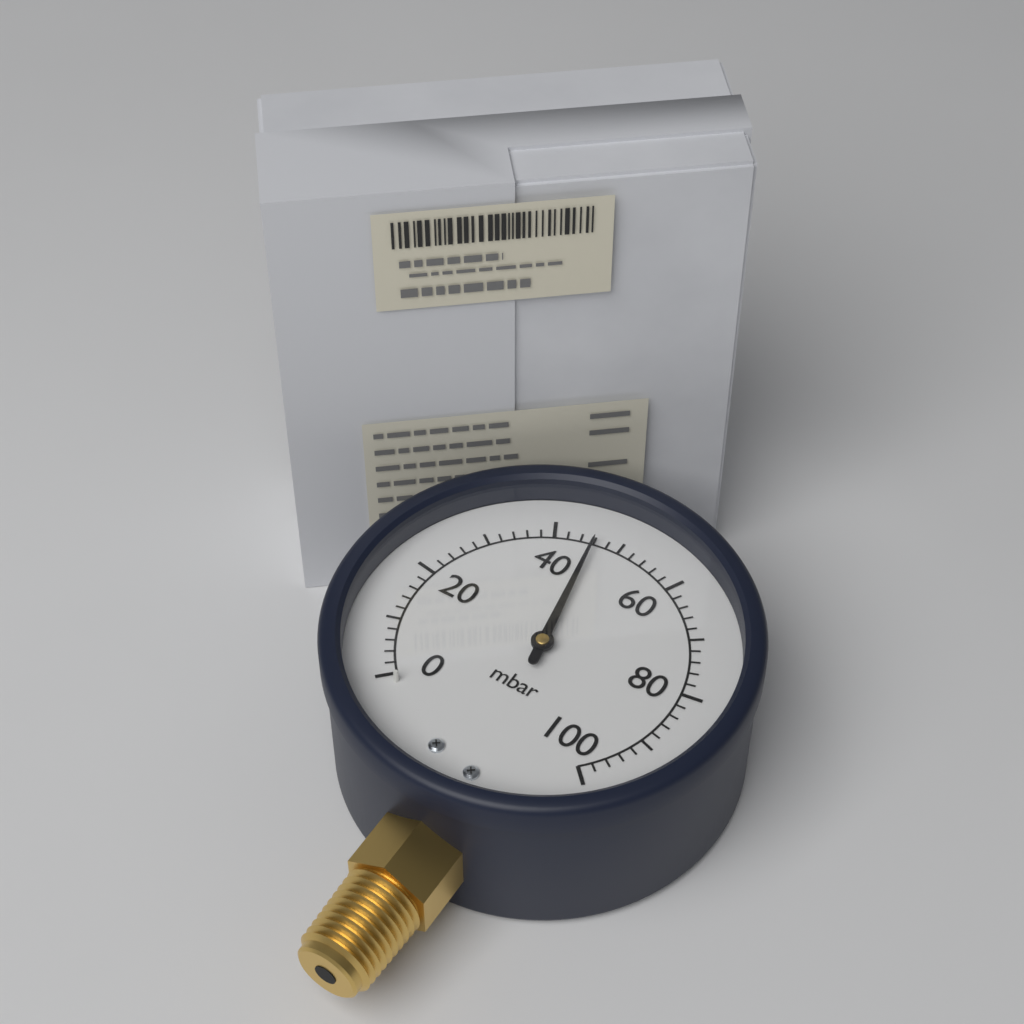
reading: 46 mbar
